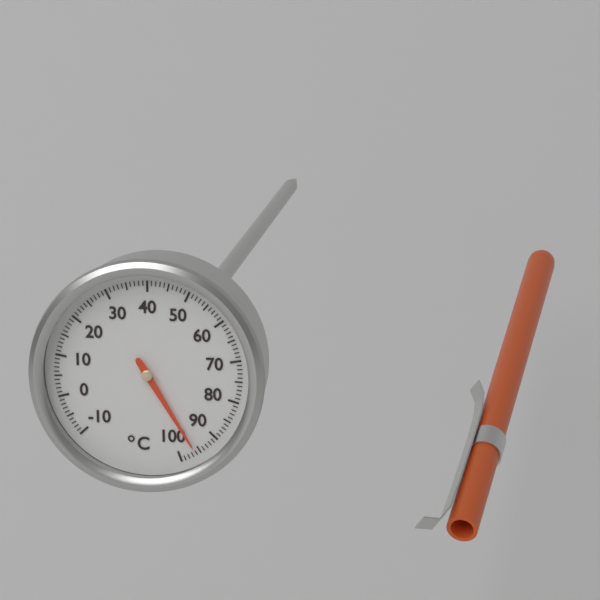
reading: 96 °C
